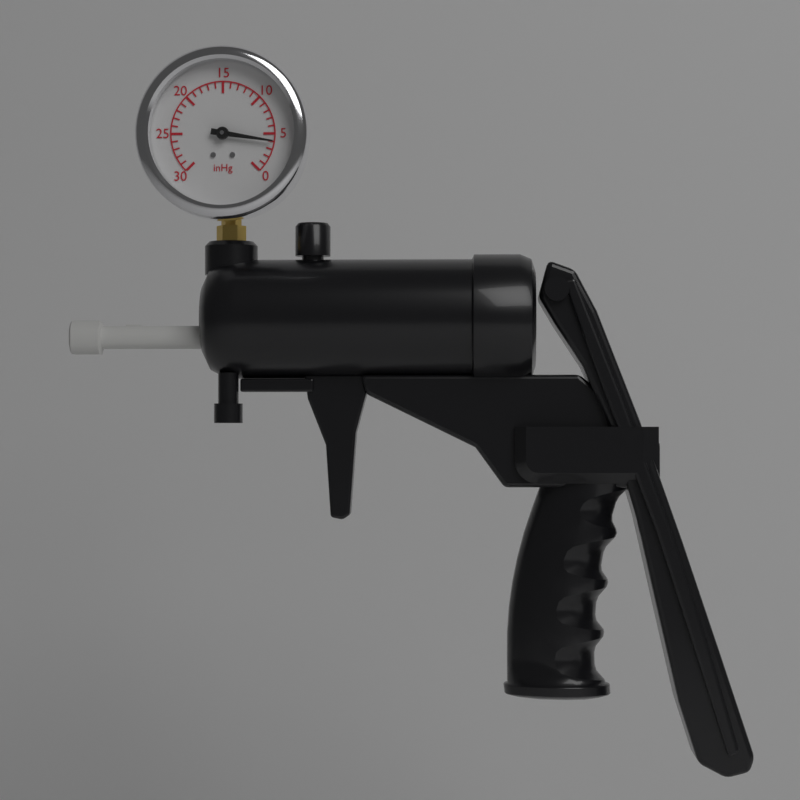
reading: 4 inHg
